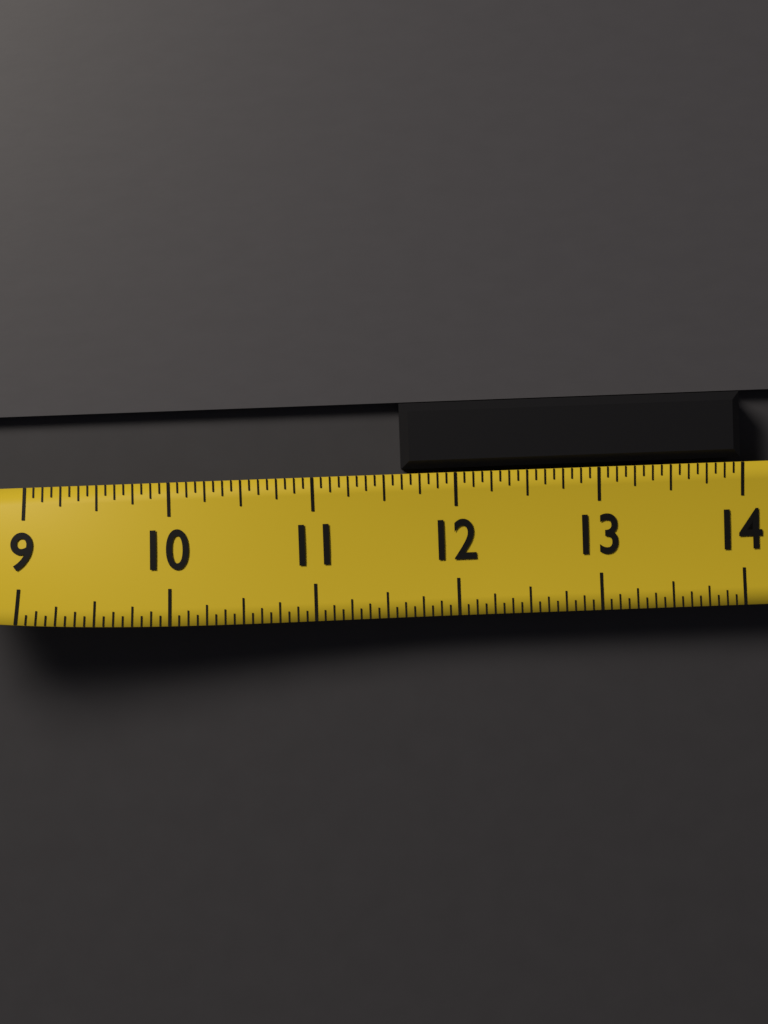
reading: 11.6250 (no unit)
